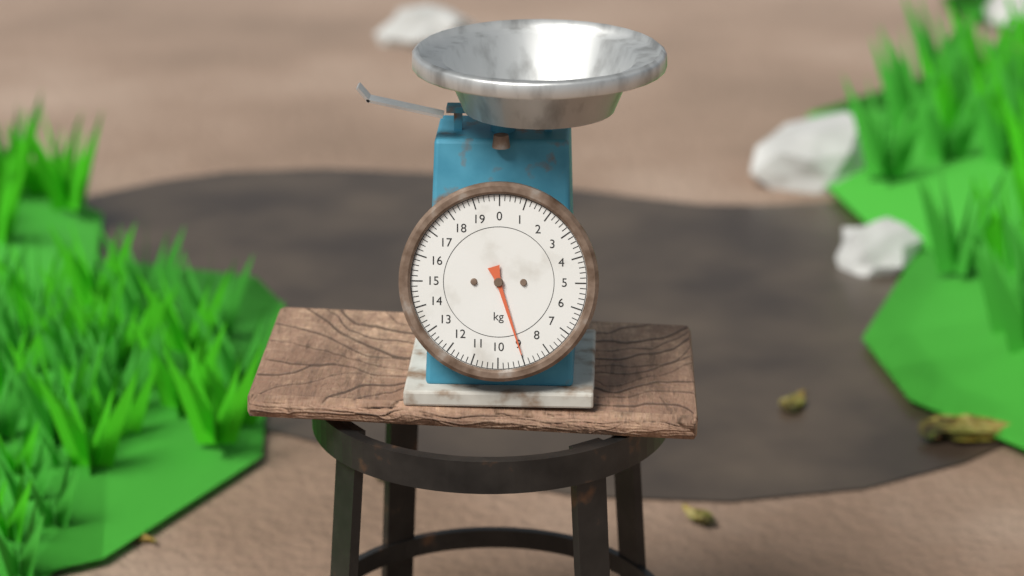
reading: 9.0 kg
